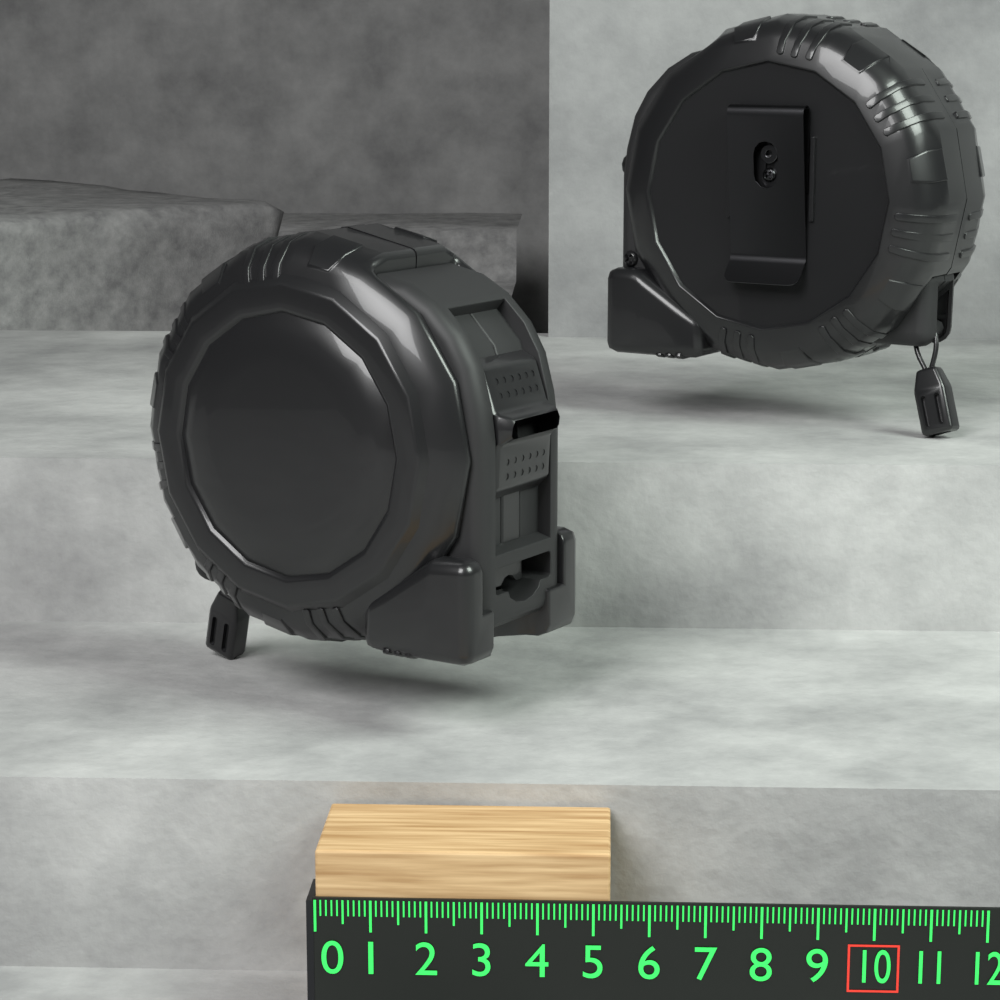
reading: 5.3 (no unit)
